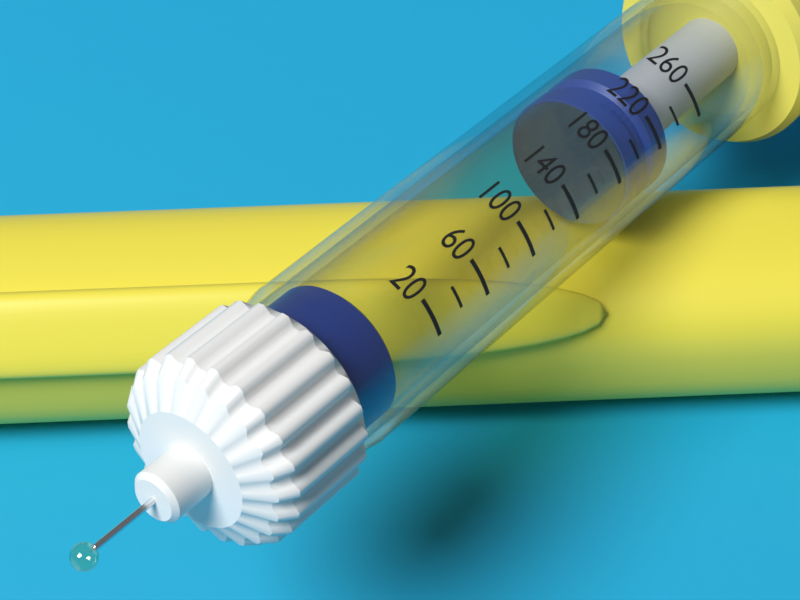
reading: 200 (no unit)
